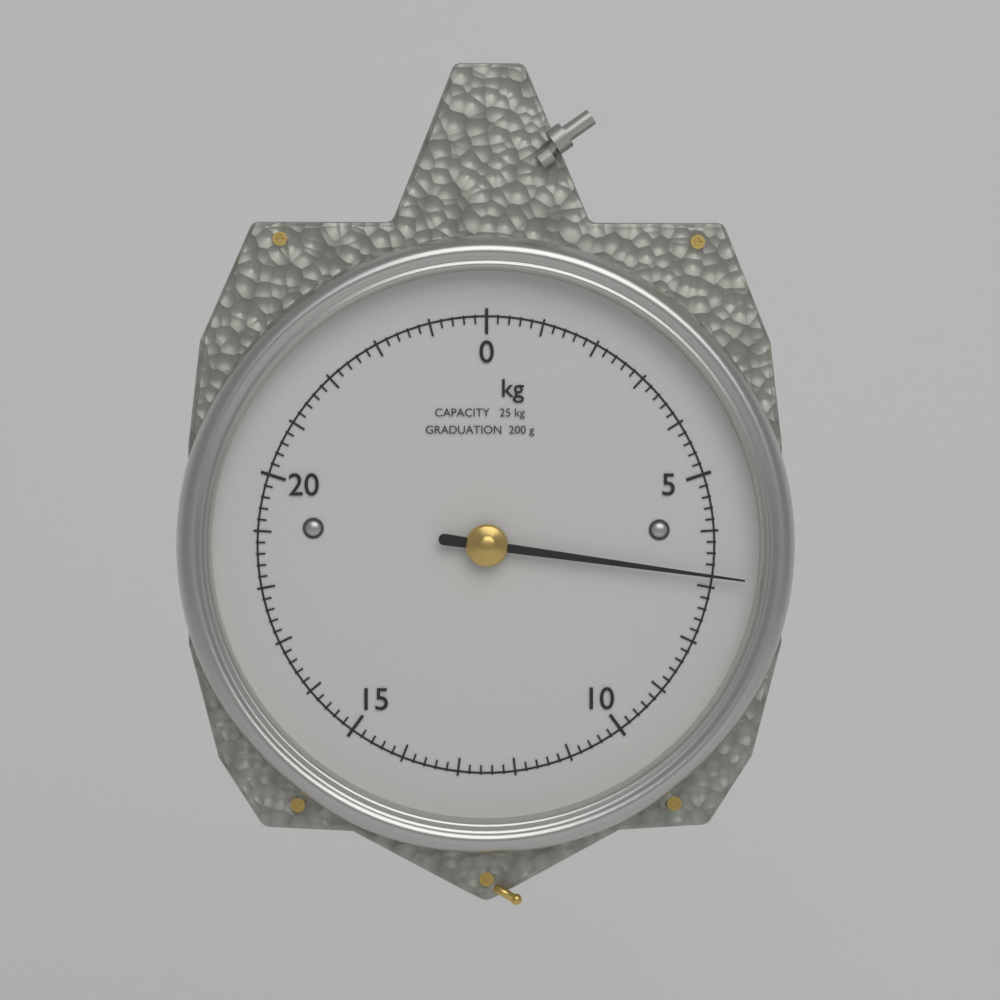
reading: 6.8 kg
